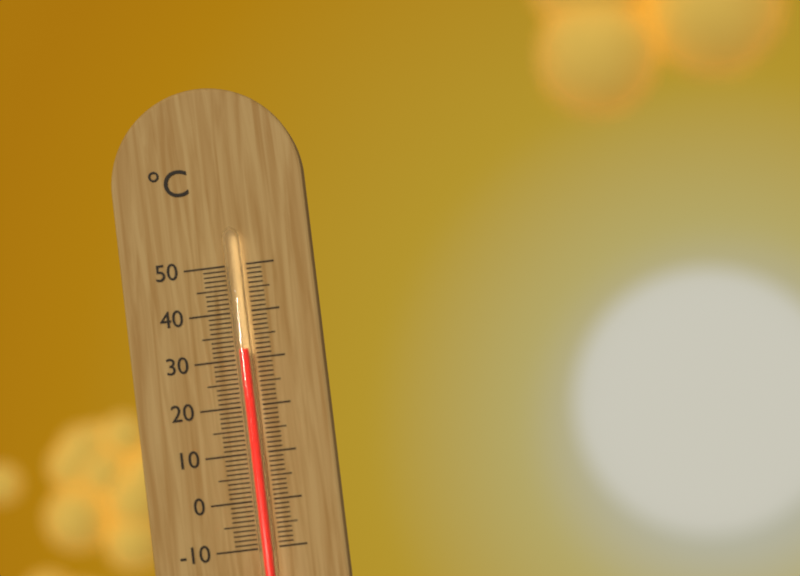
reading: 32 °C
